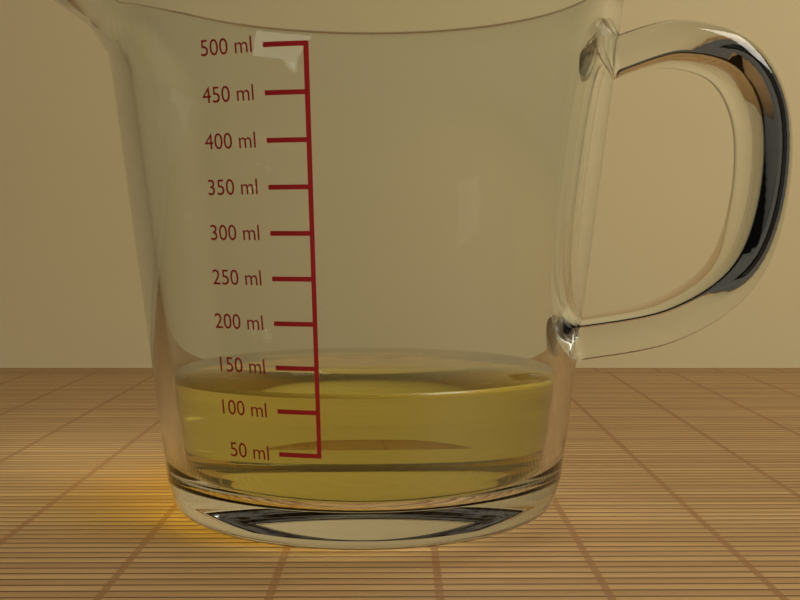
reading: 120 ml
